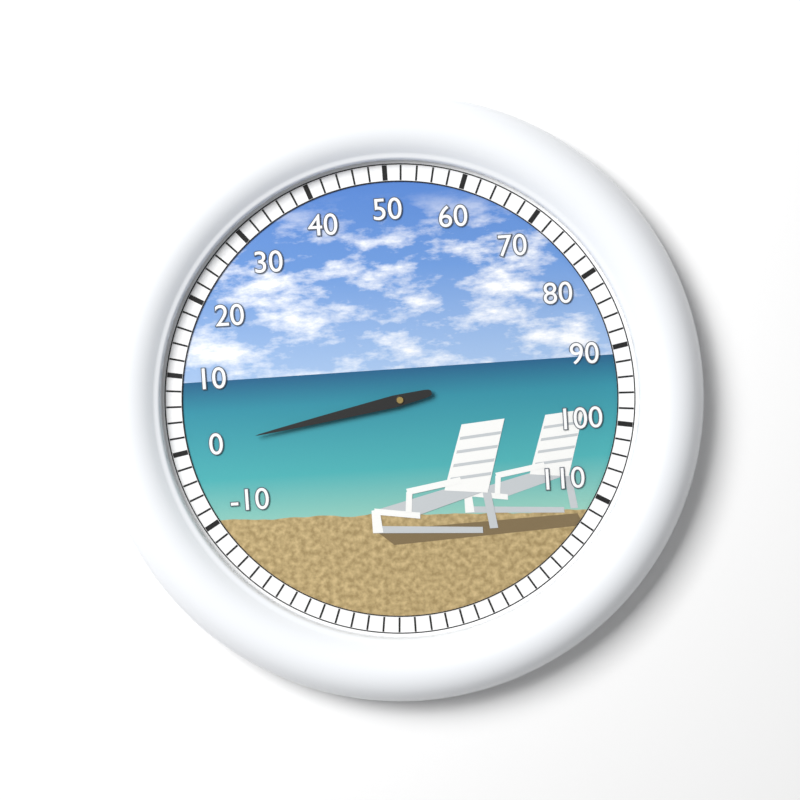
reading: 0 (no unit)
